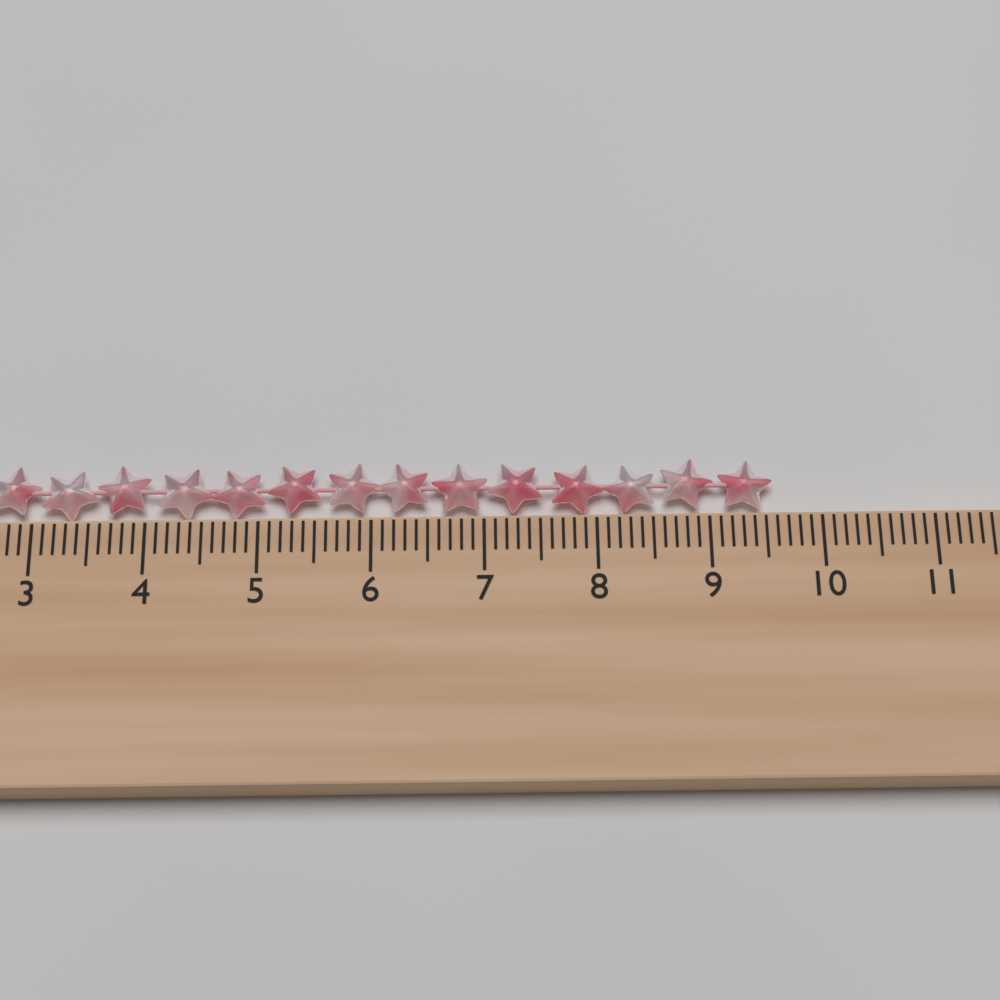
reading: 9.6 cm
